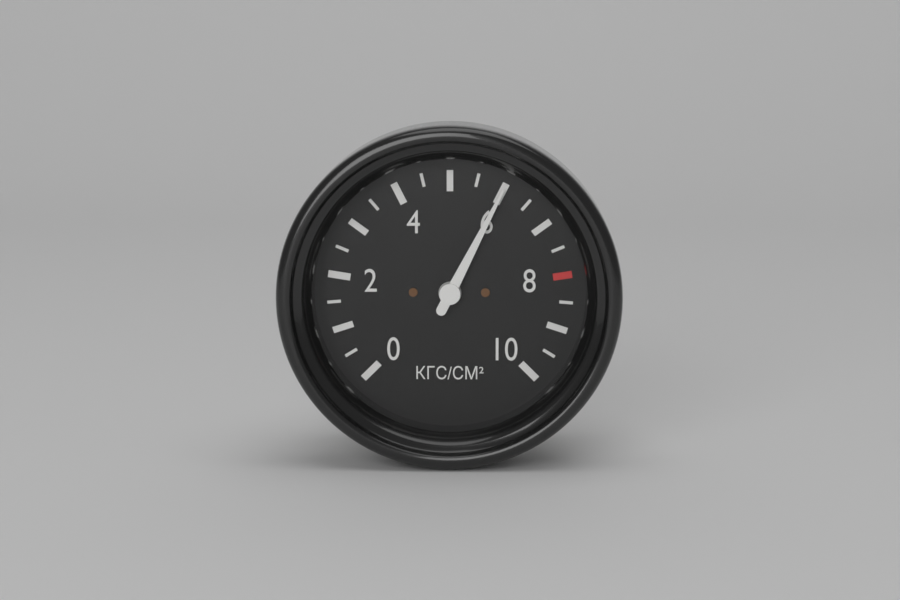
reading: 6.0 кгс/см²
